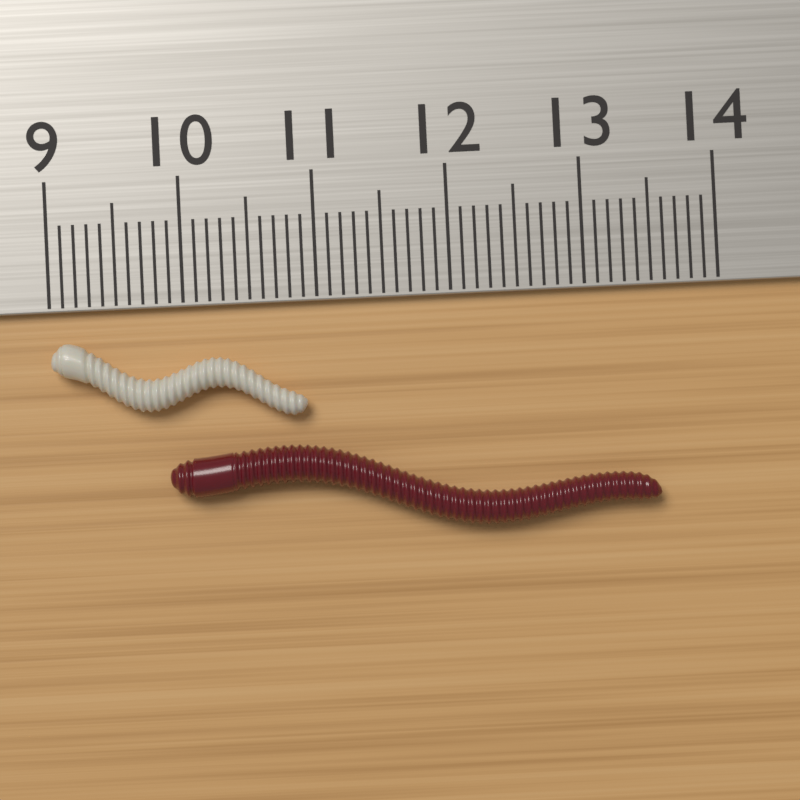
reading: 10.9 cm
